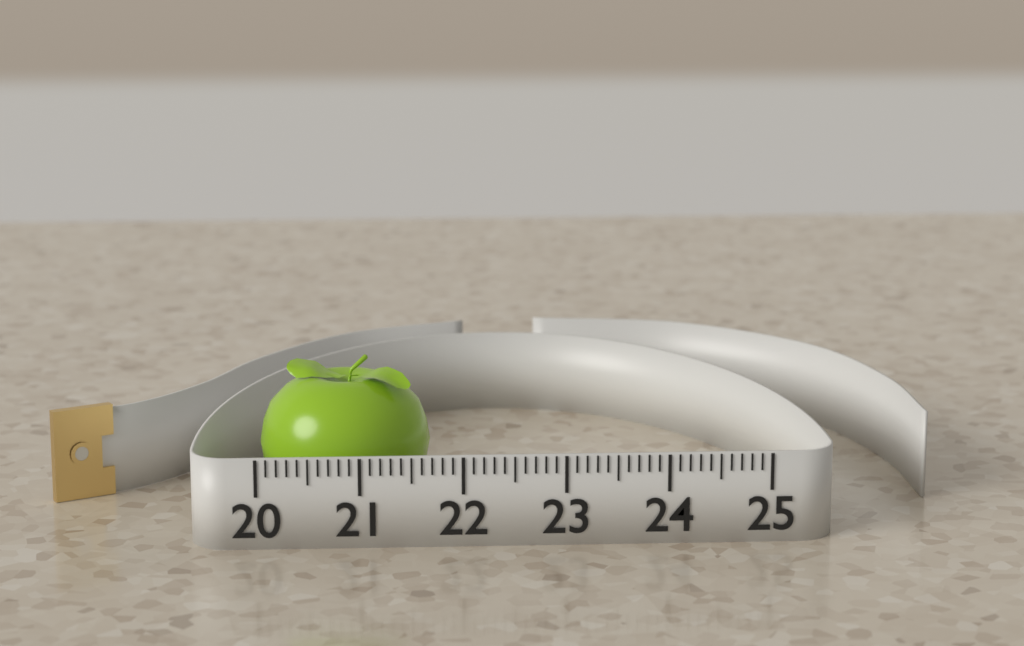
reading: 21.7 (no unit)
